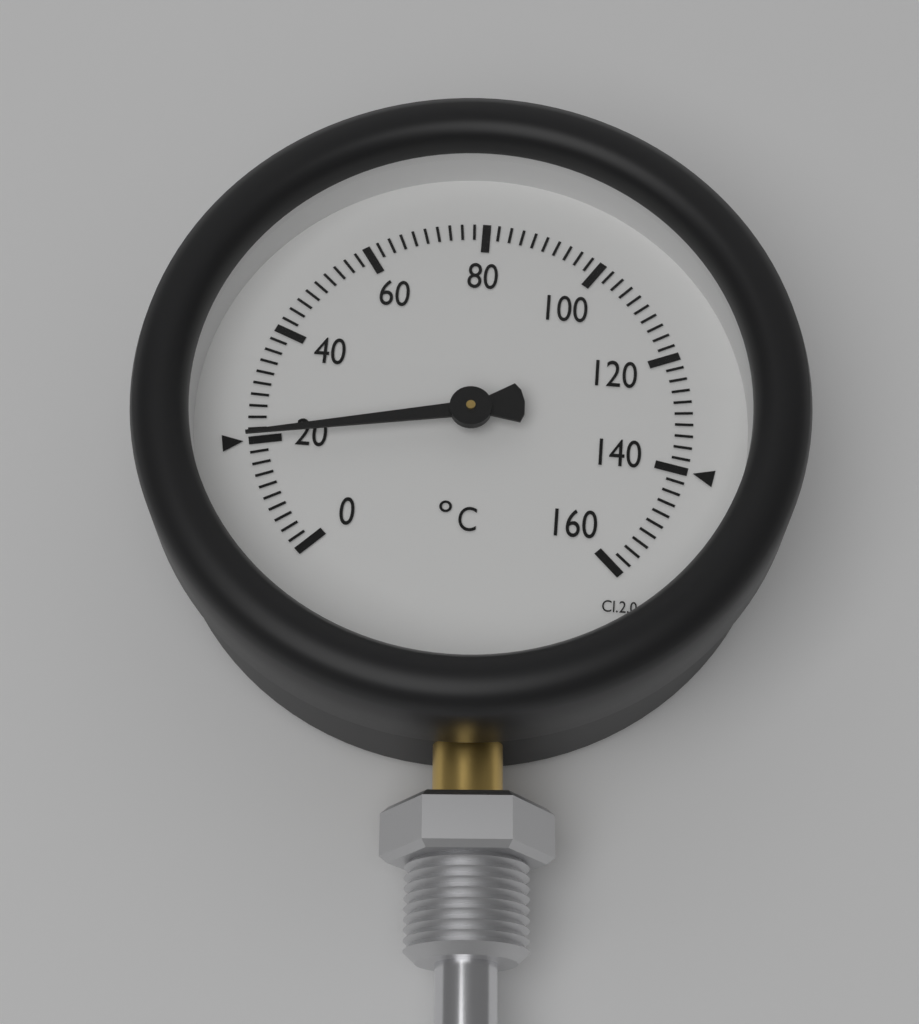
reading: 20 °C
